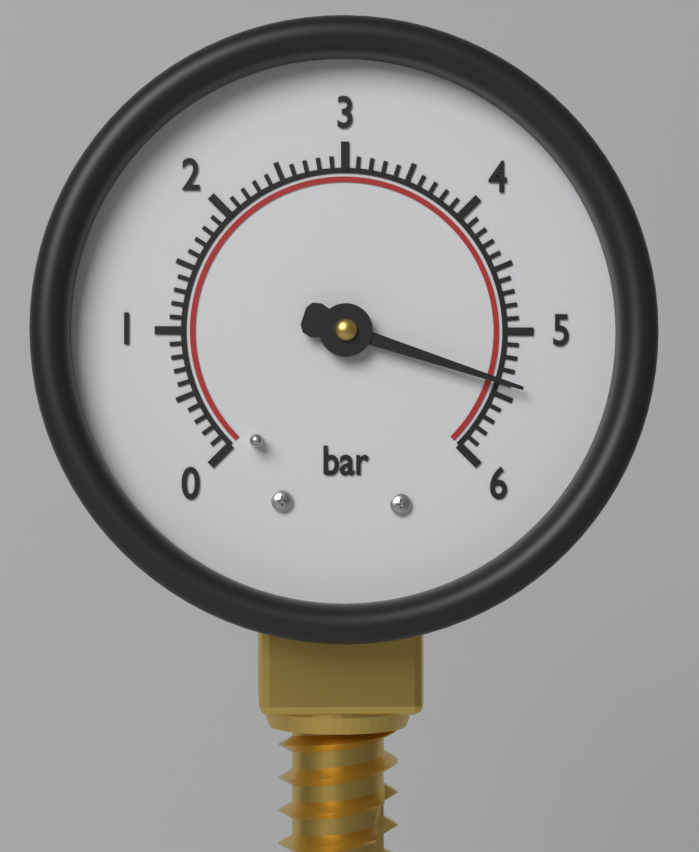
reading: 5.4 bar
